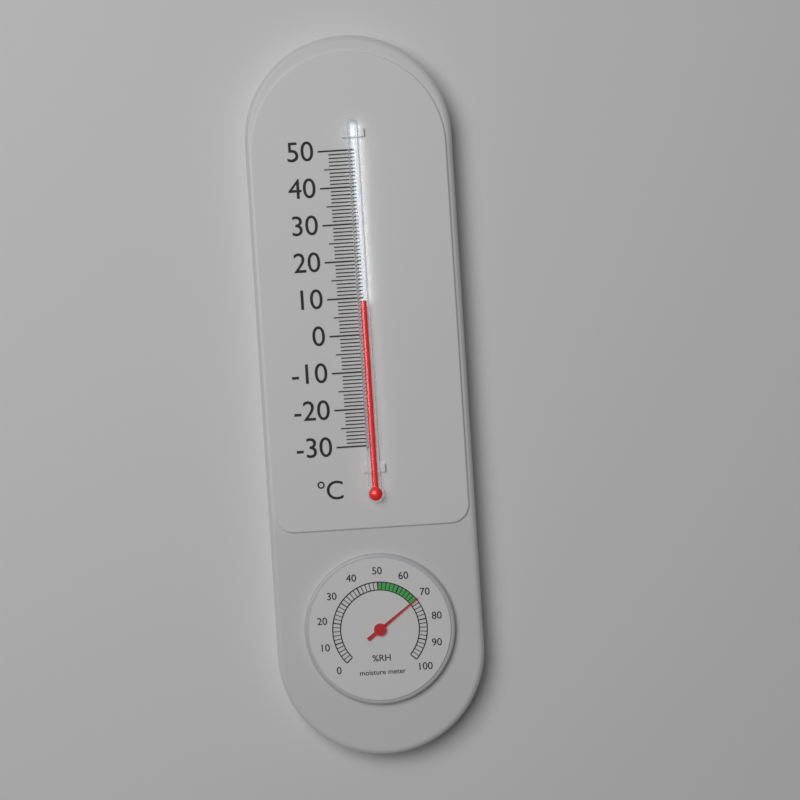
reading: 9 °C
